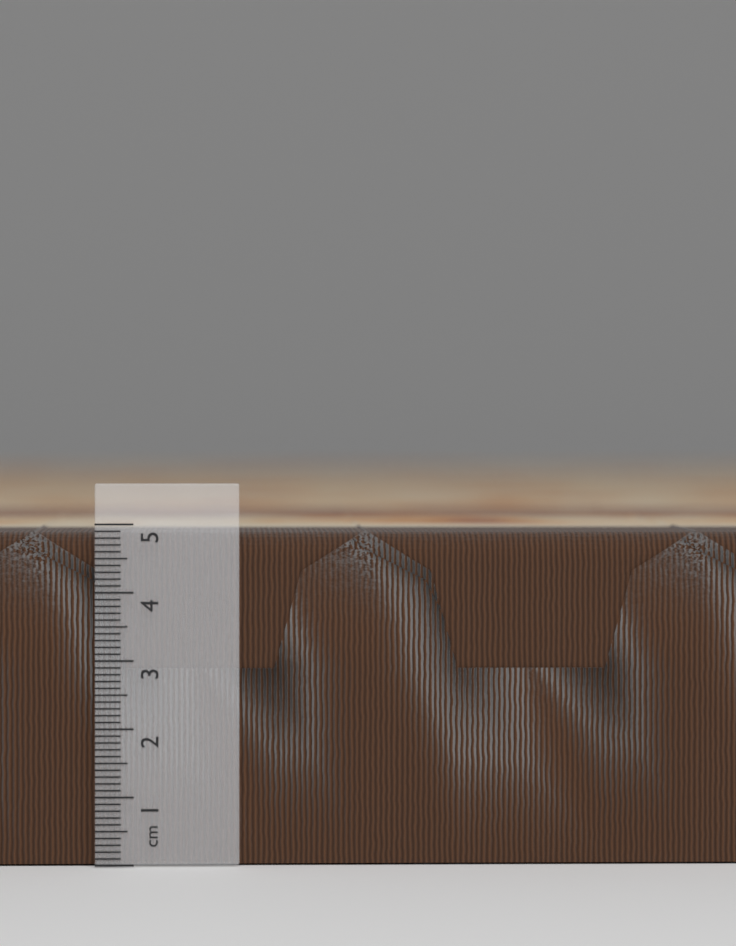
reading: 4.9 cm
